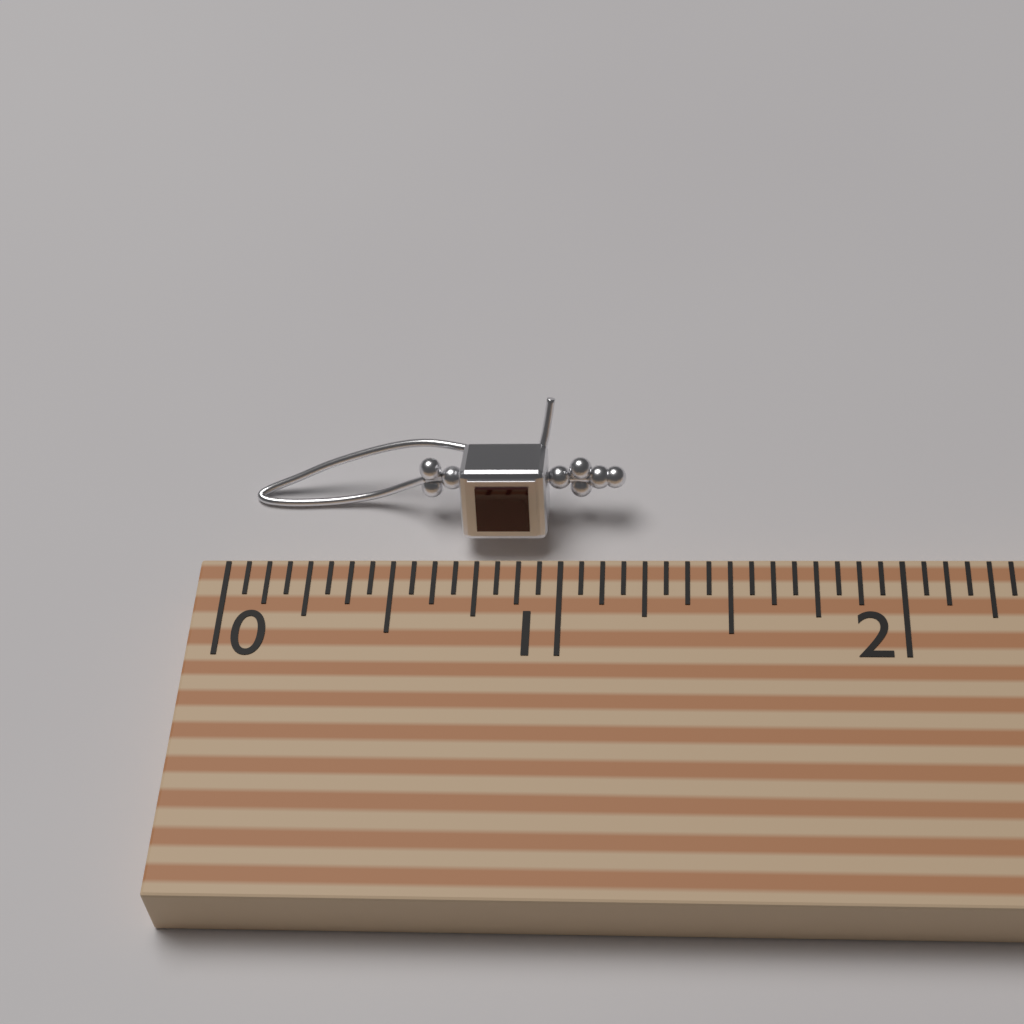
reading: 1.1875 (no unit)
